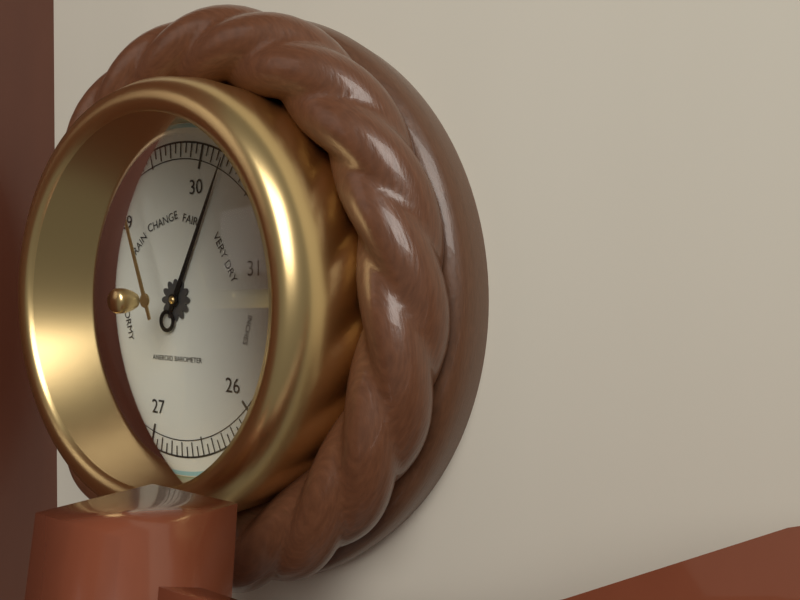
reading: 30.20 inHg
